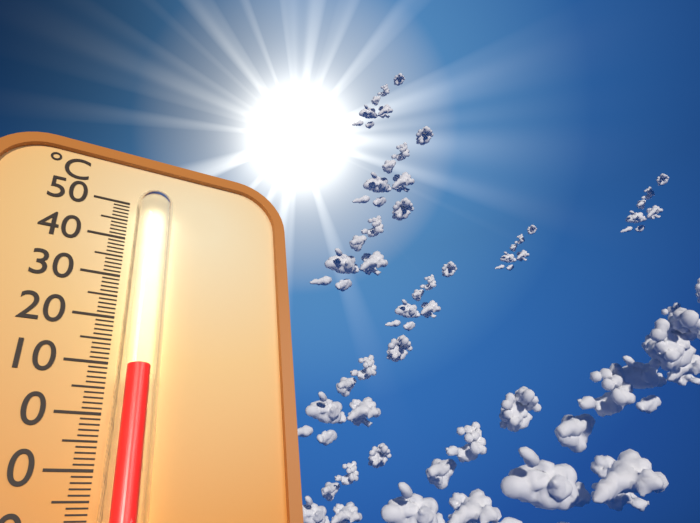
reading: 8 °C
